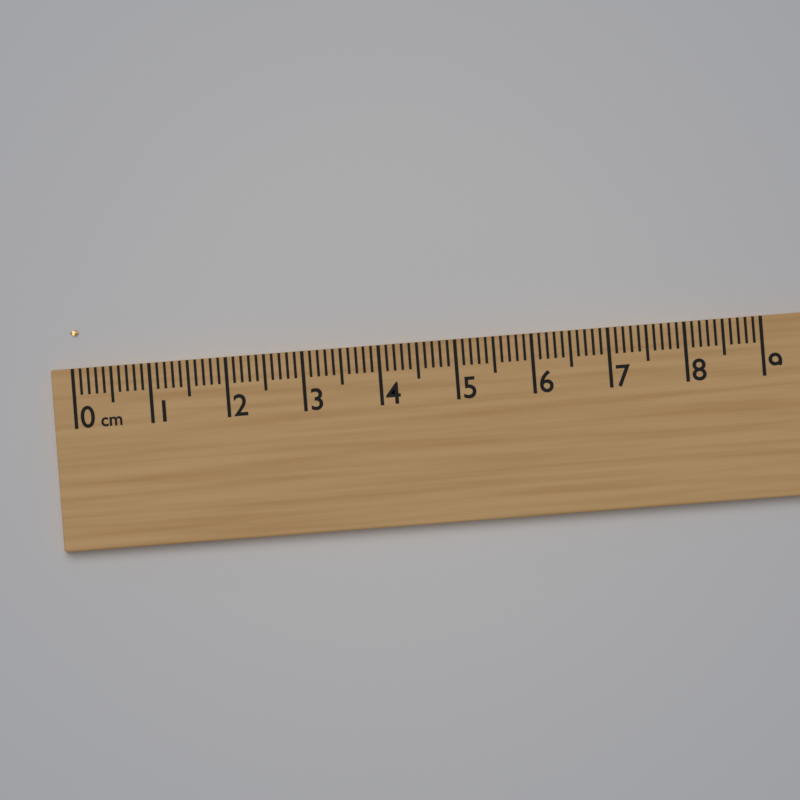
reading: 0.1 cm
